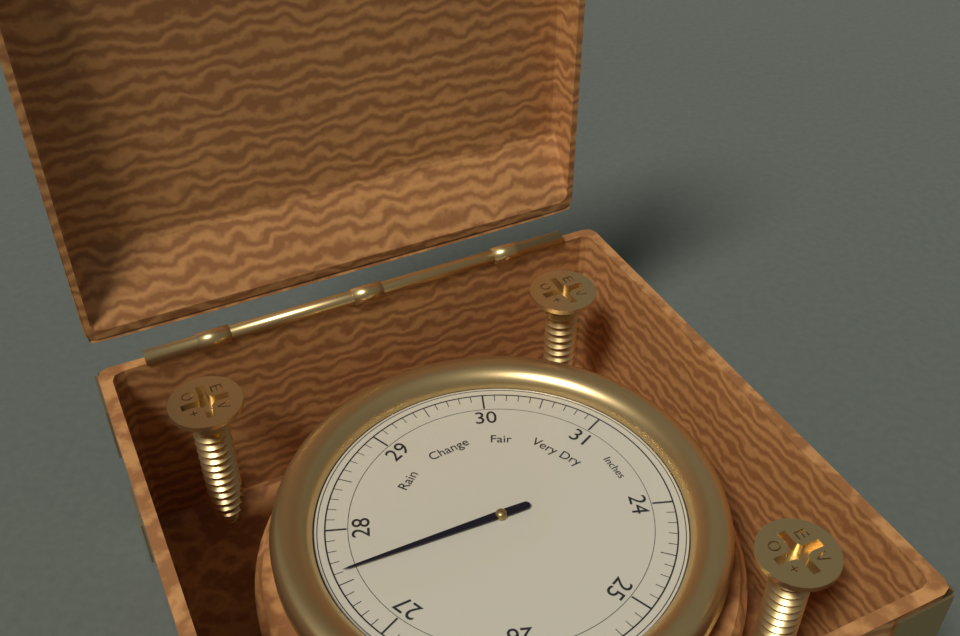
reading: 27.6 Inches
